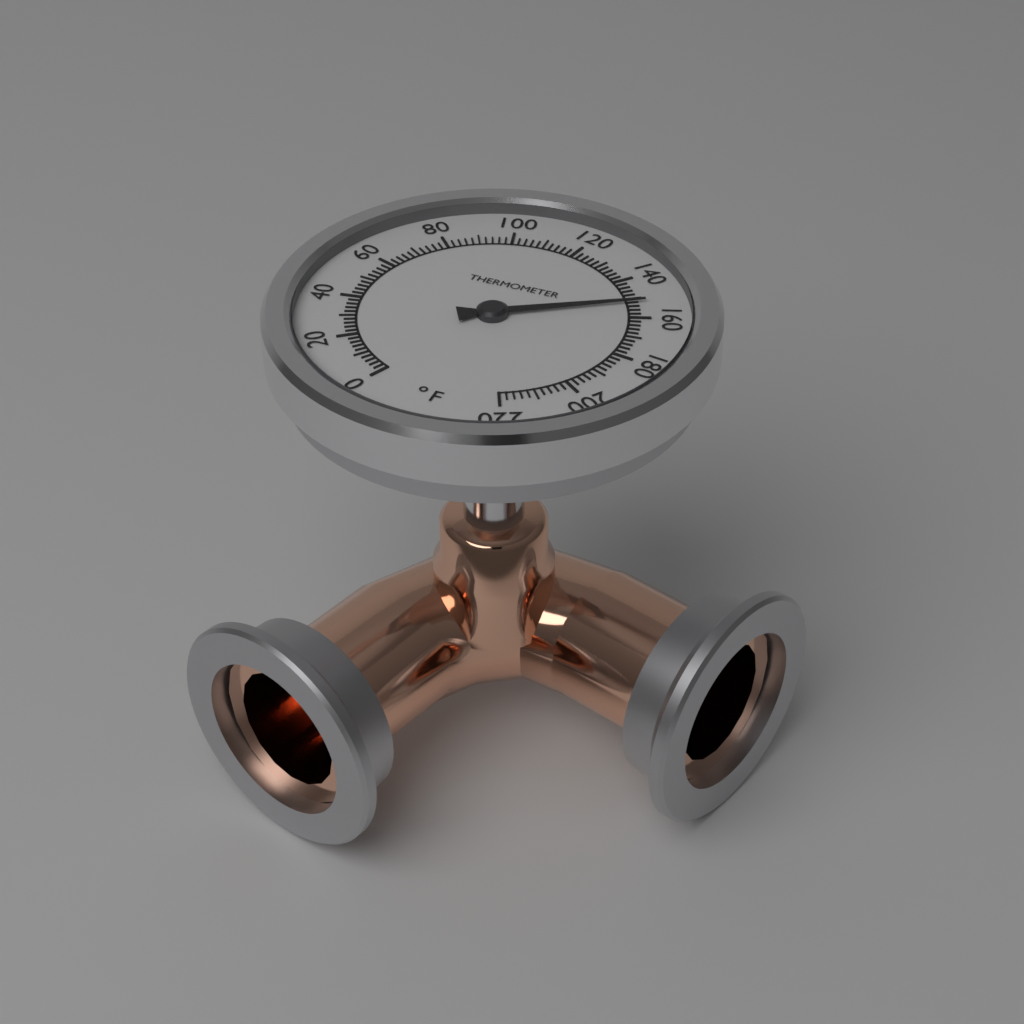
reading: 152 °F
